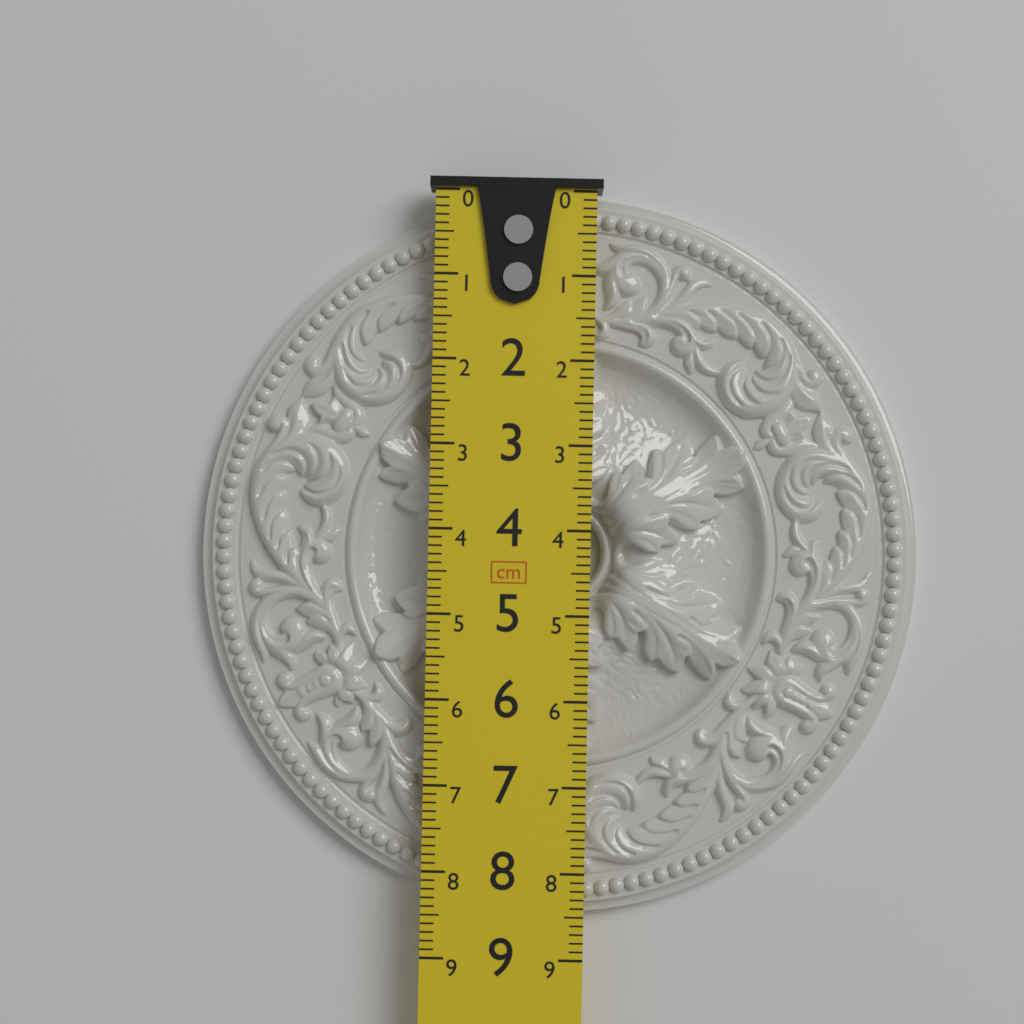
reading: 8.5 cm
